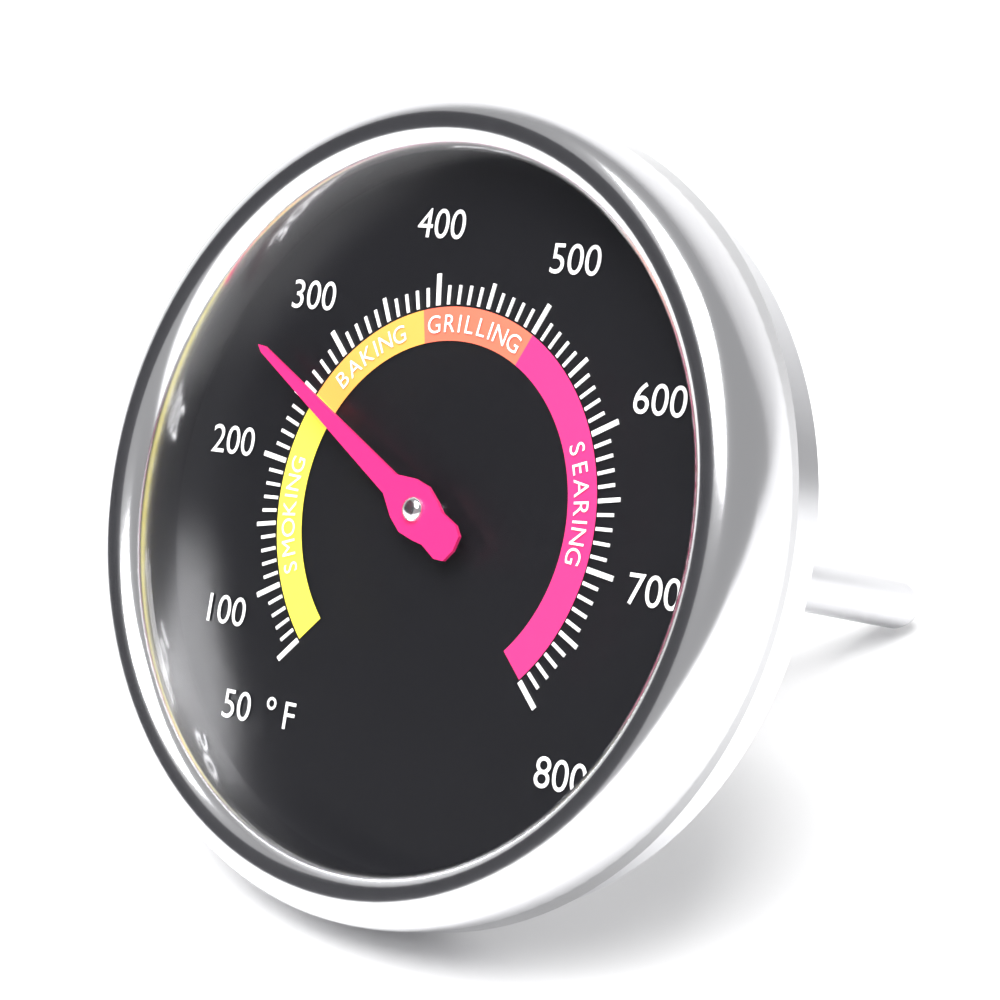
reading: 260 °F
